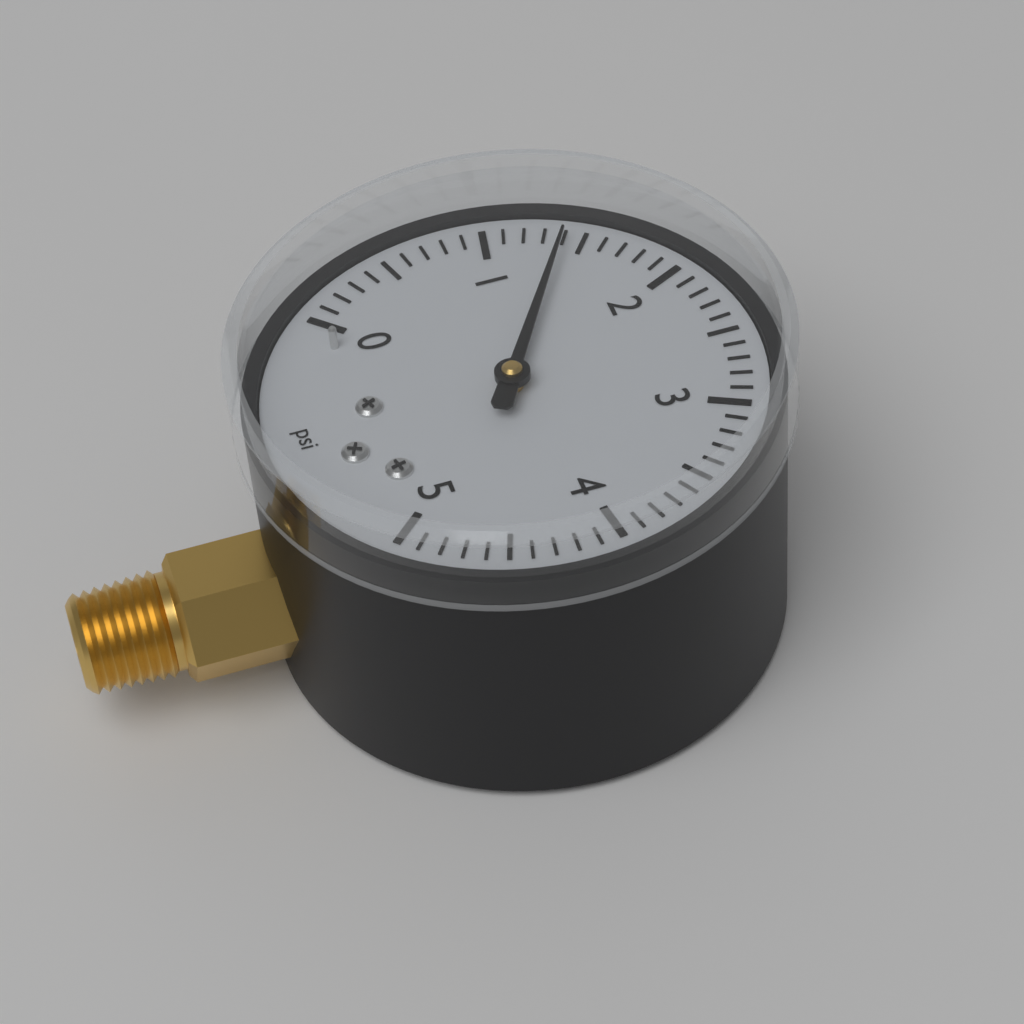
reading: 1.4 psi
